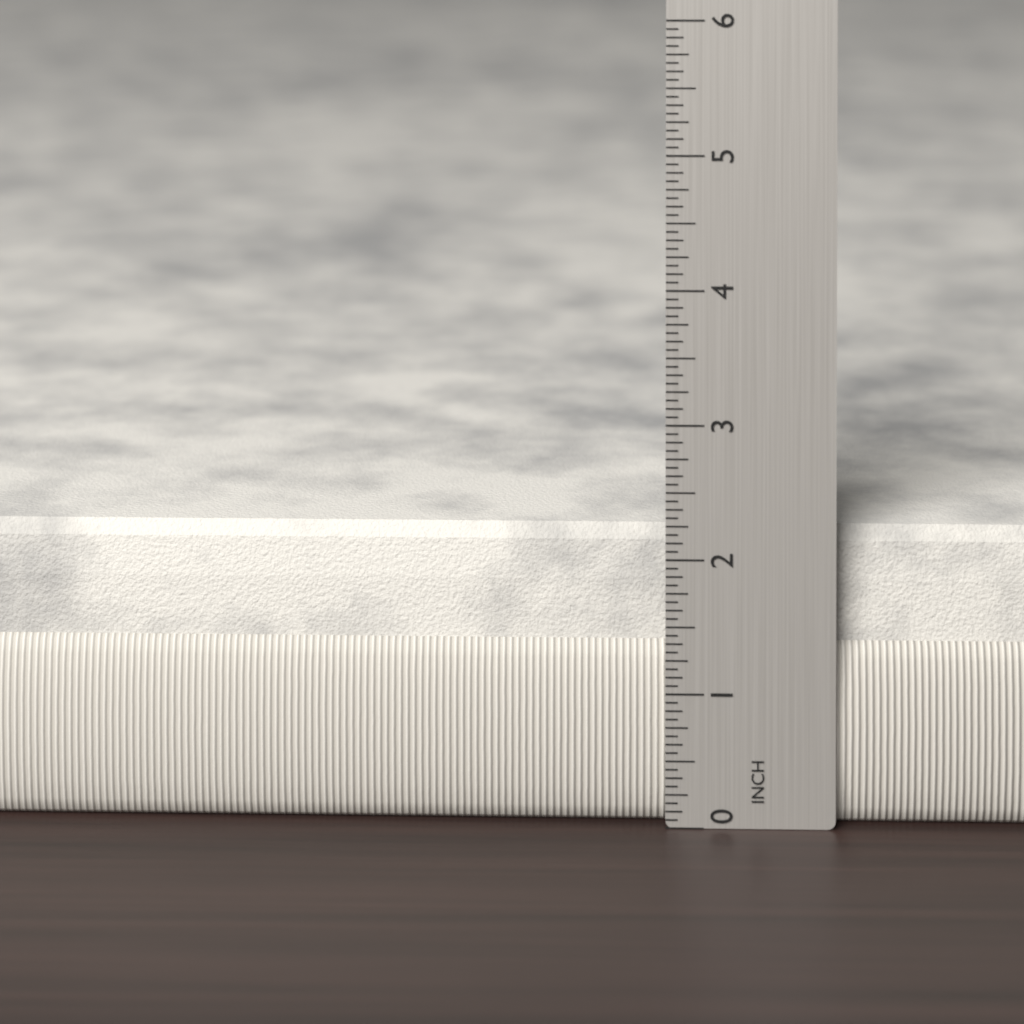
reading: 2.1875 in
